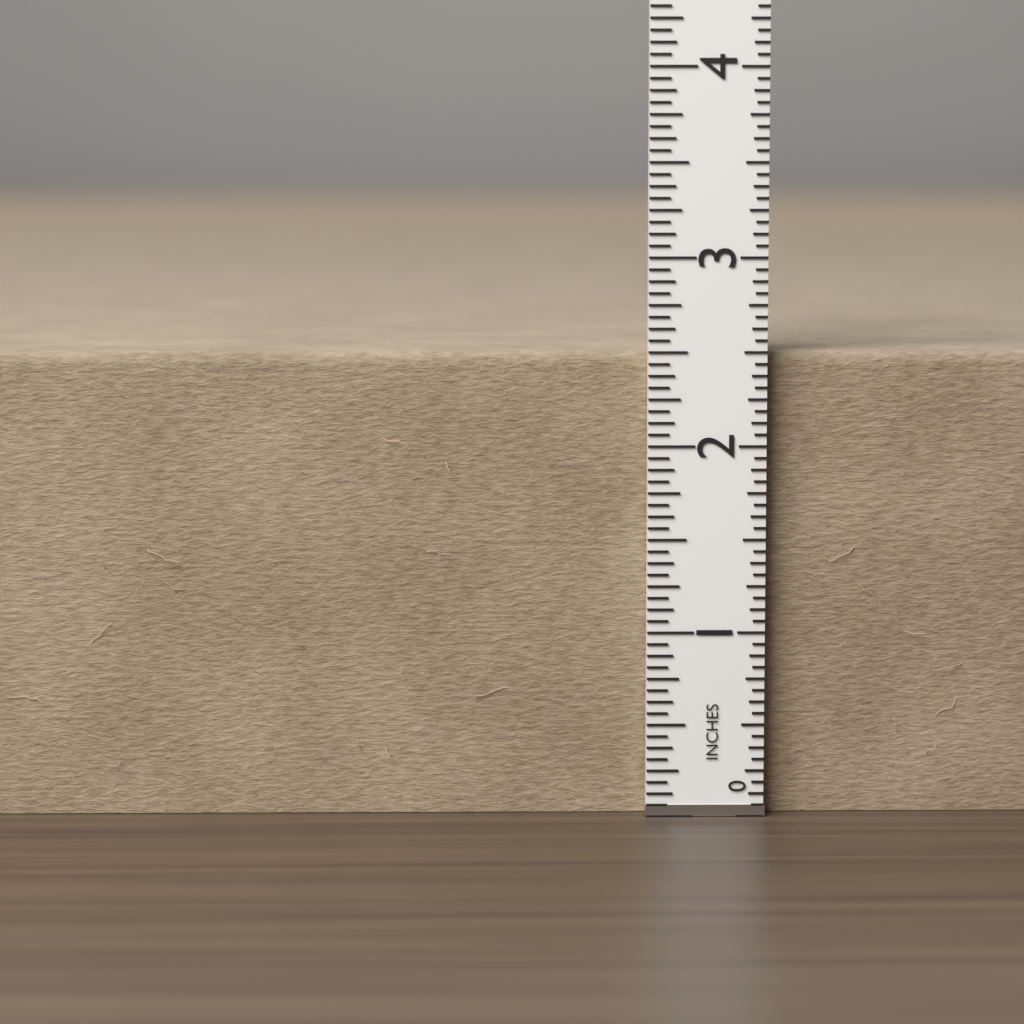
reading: 2.5000 in
